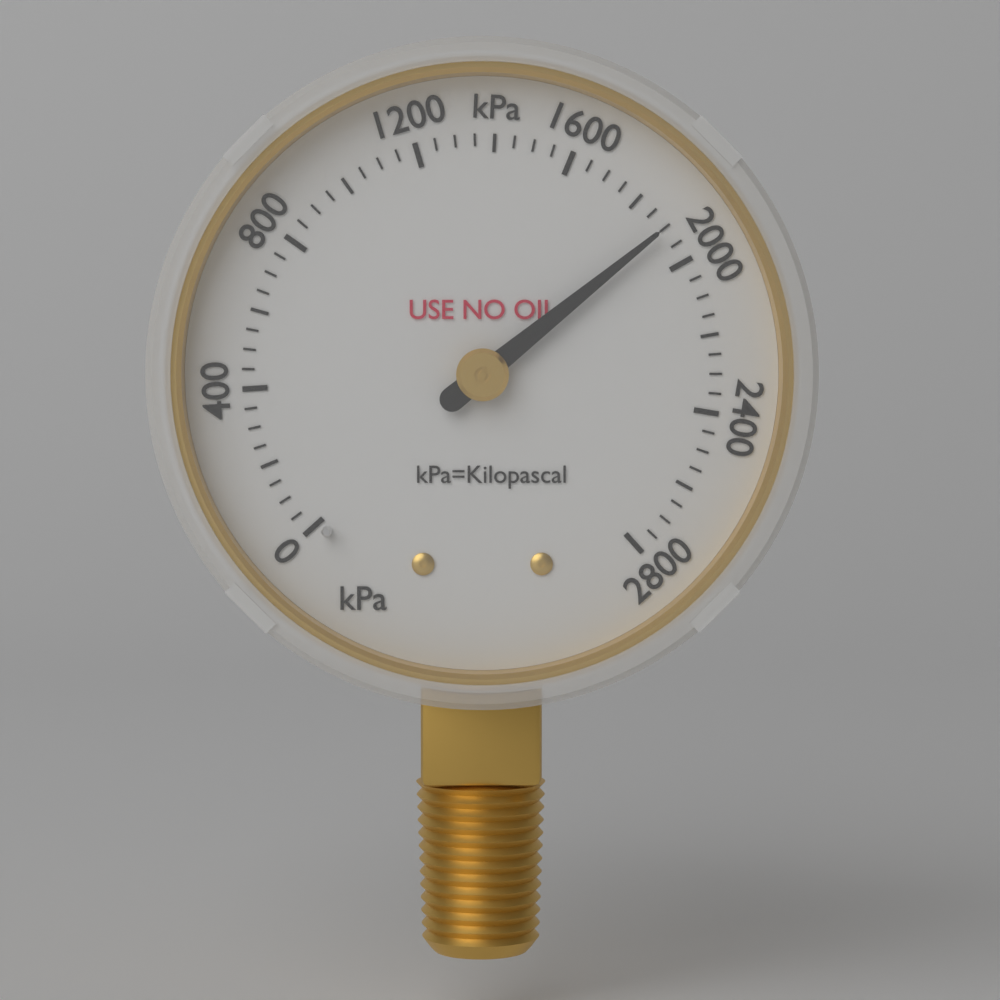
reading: 1900 kPa
